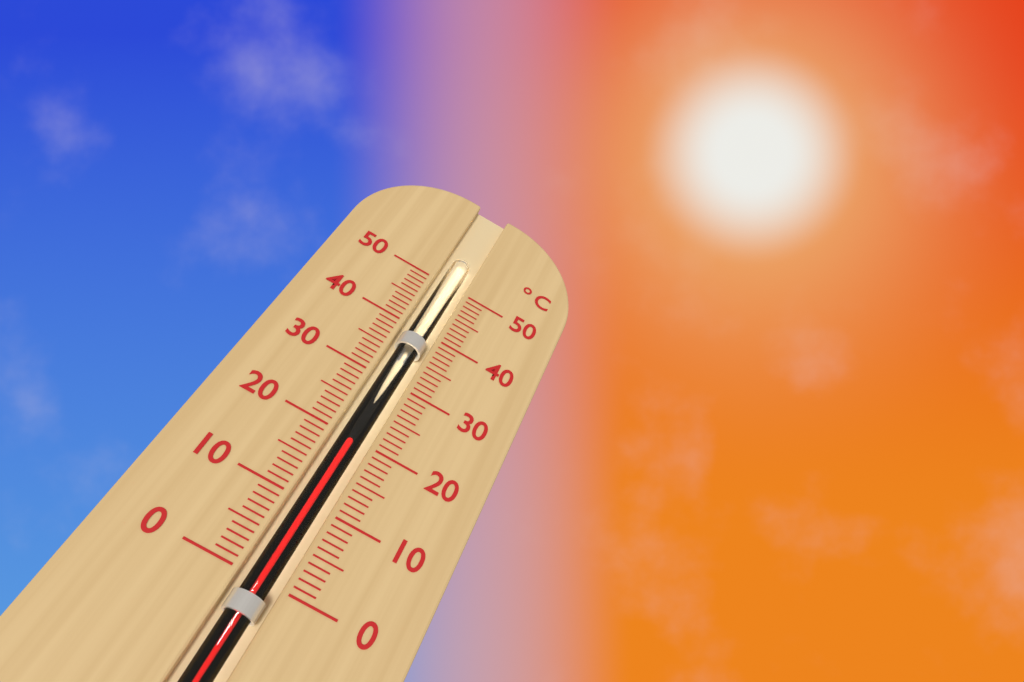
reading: 20 °C
